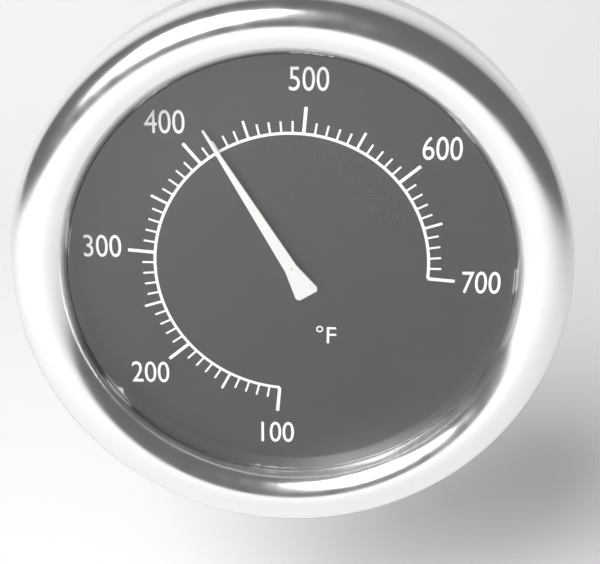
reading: 420 °F
